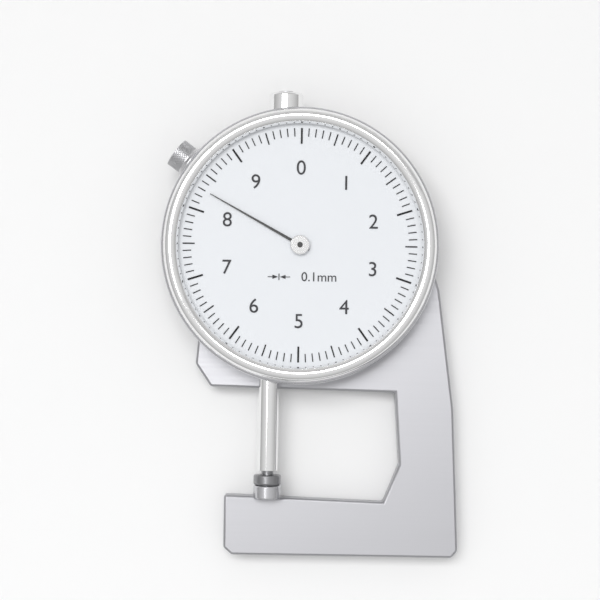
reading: 8.3 mm
